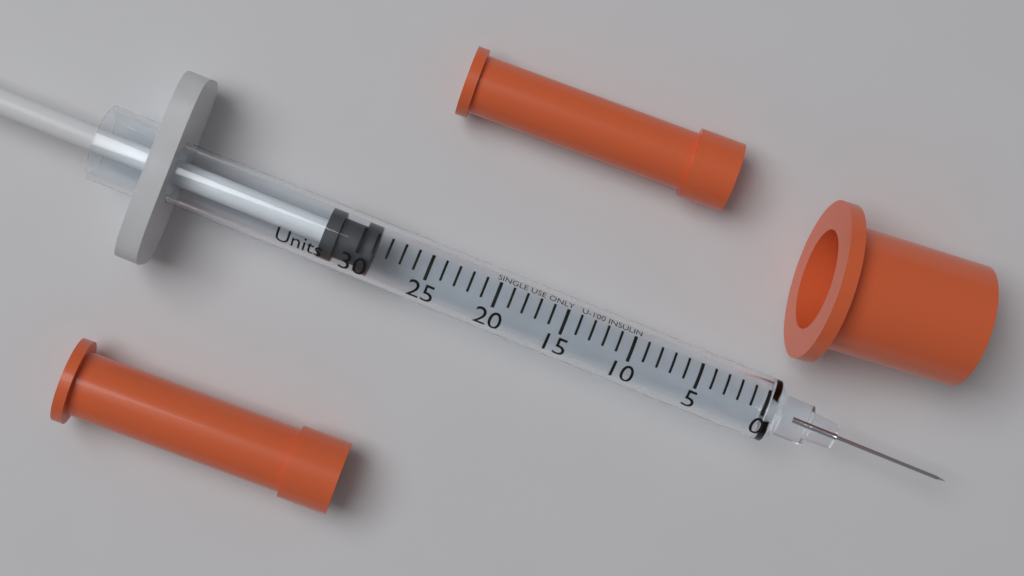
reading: 29 Units
